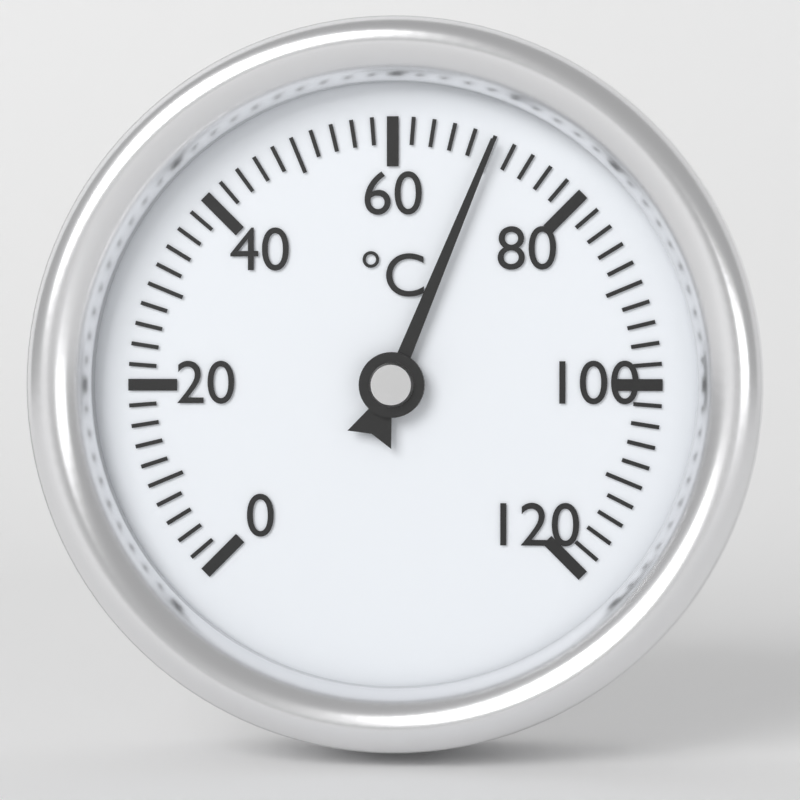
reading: 70 °C
